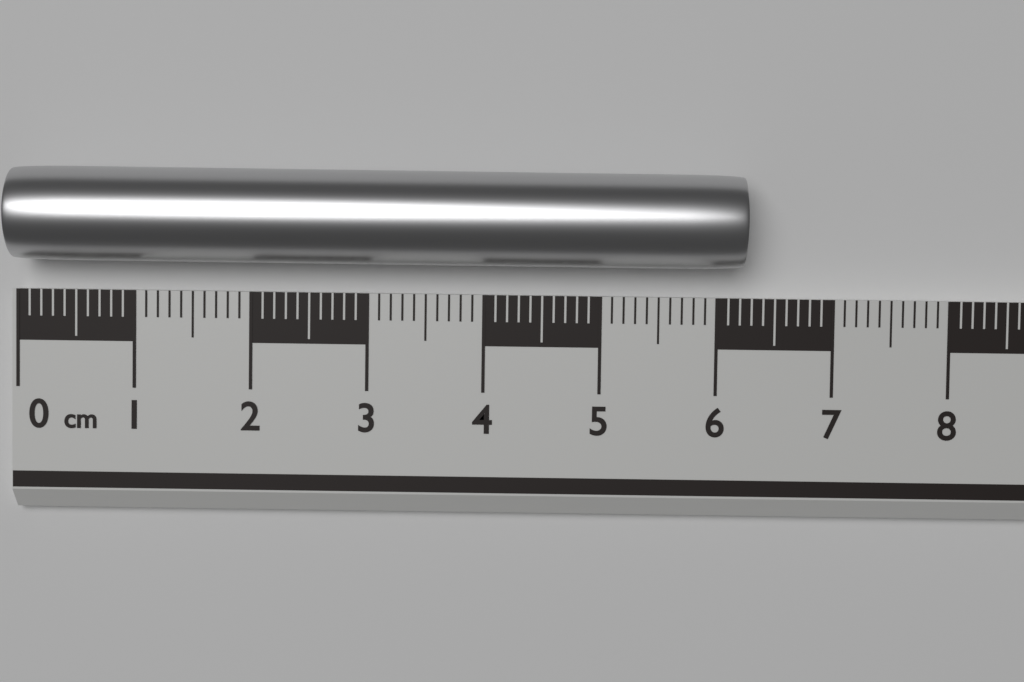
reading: 6.2 cm
